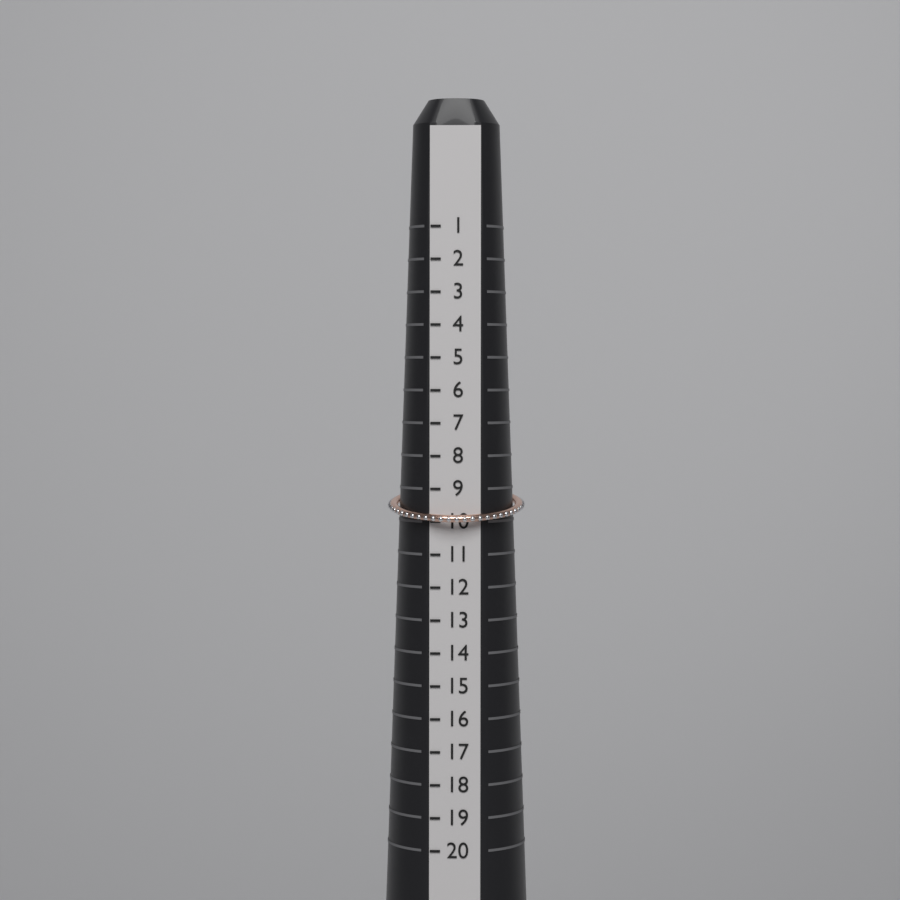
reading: 10 (no unit)
